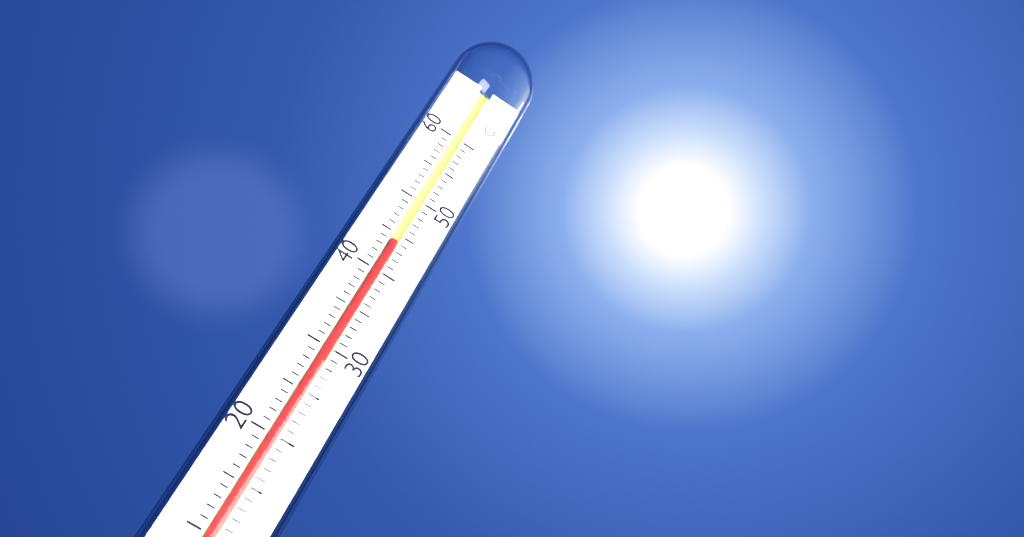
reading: 44 °C
